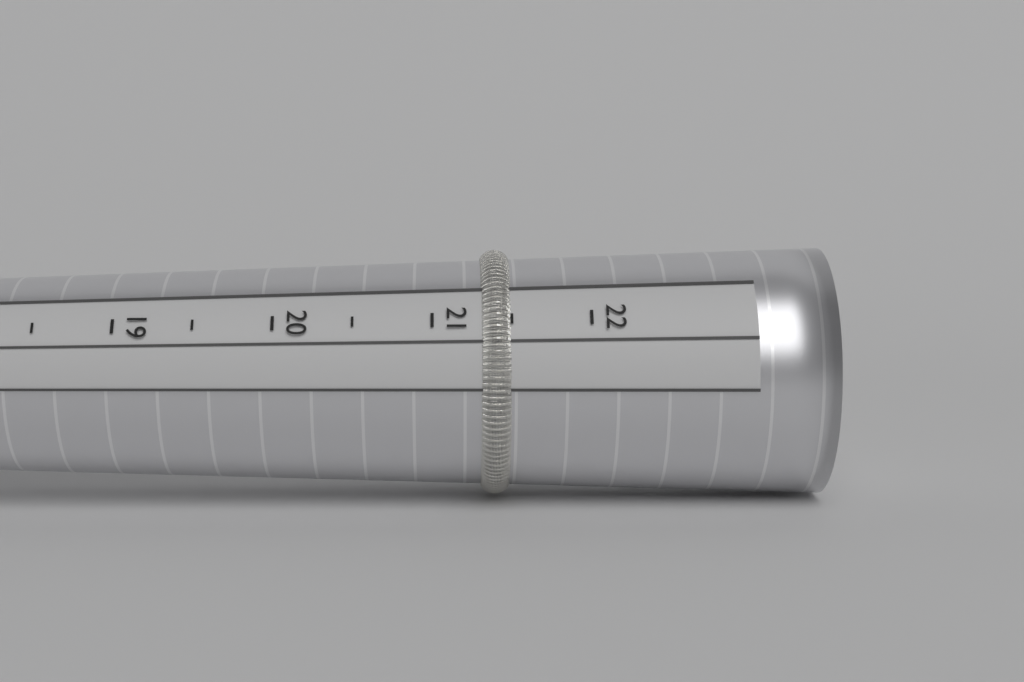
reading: 21.5 mm
